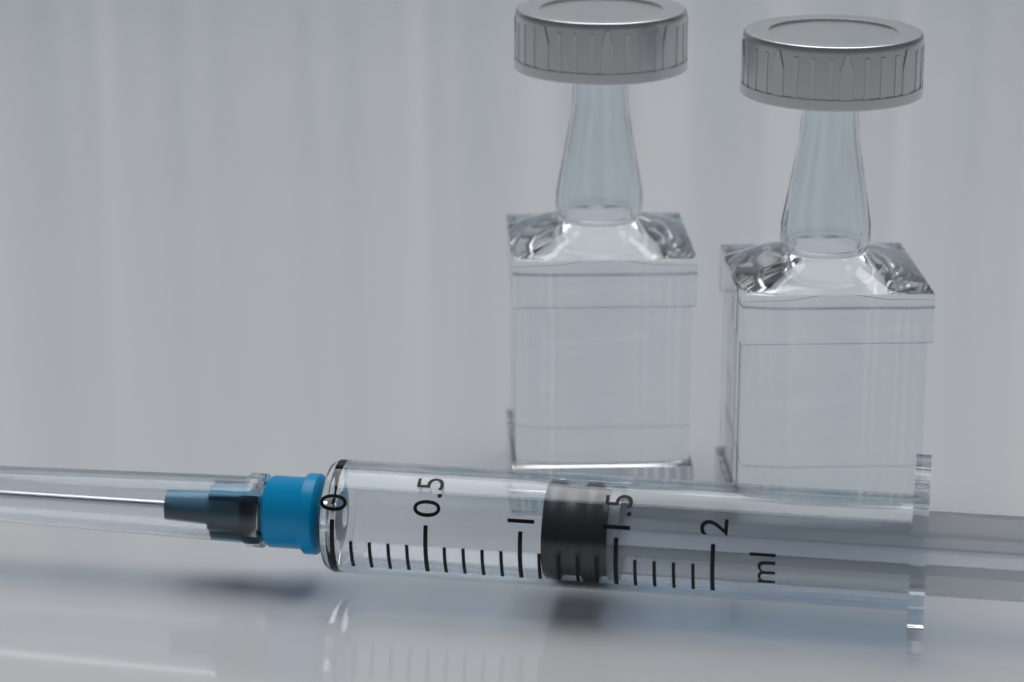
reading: 1.1 ml
